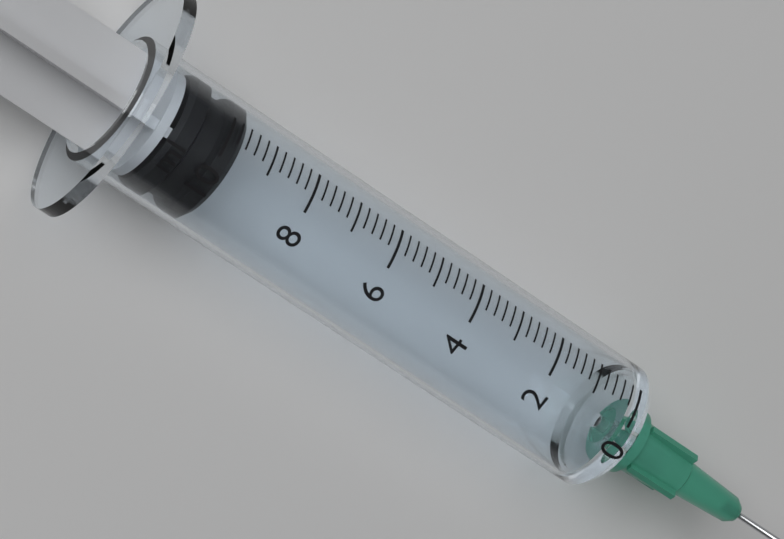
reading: 9.6 ml
